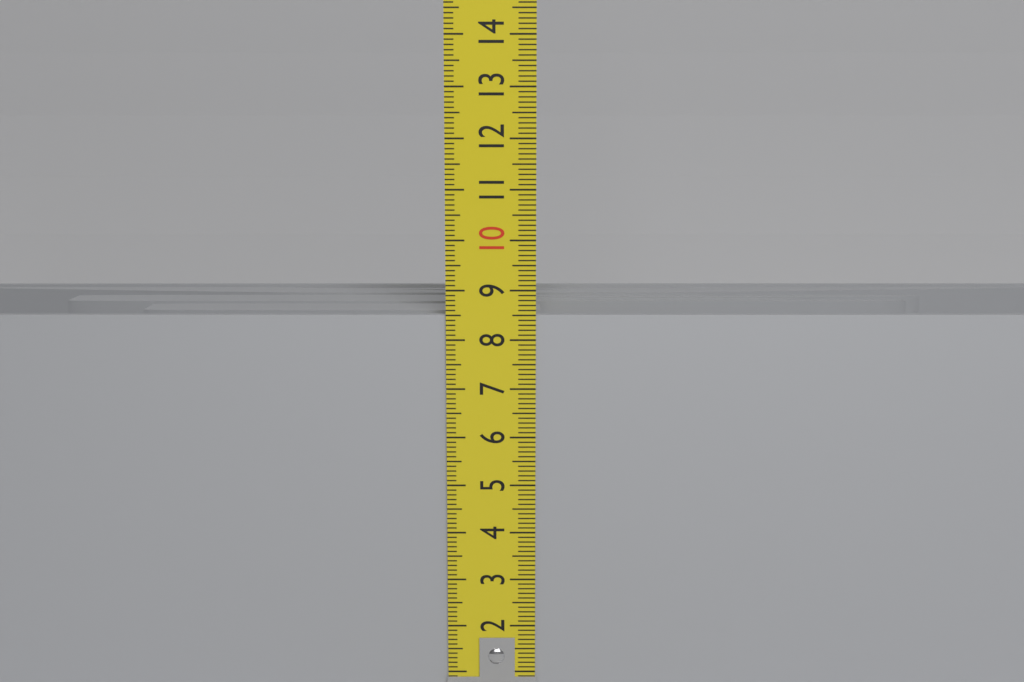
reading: 8.5 cm
